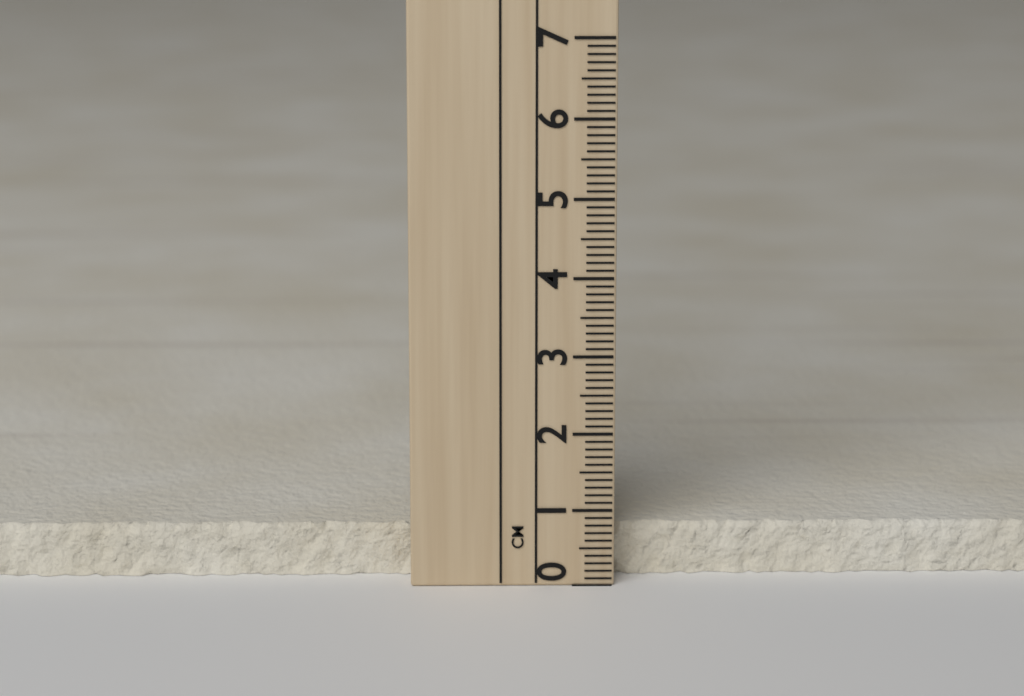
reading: 0.7 cm
